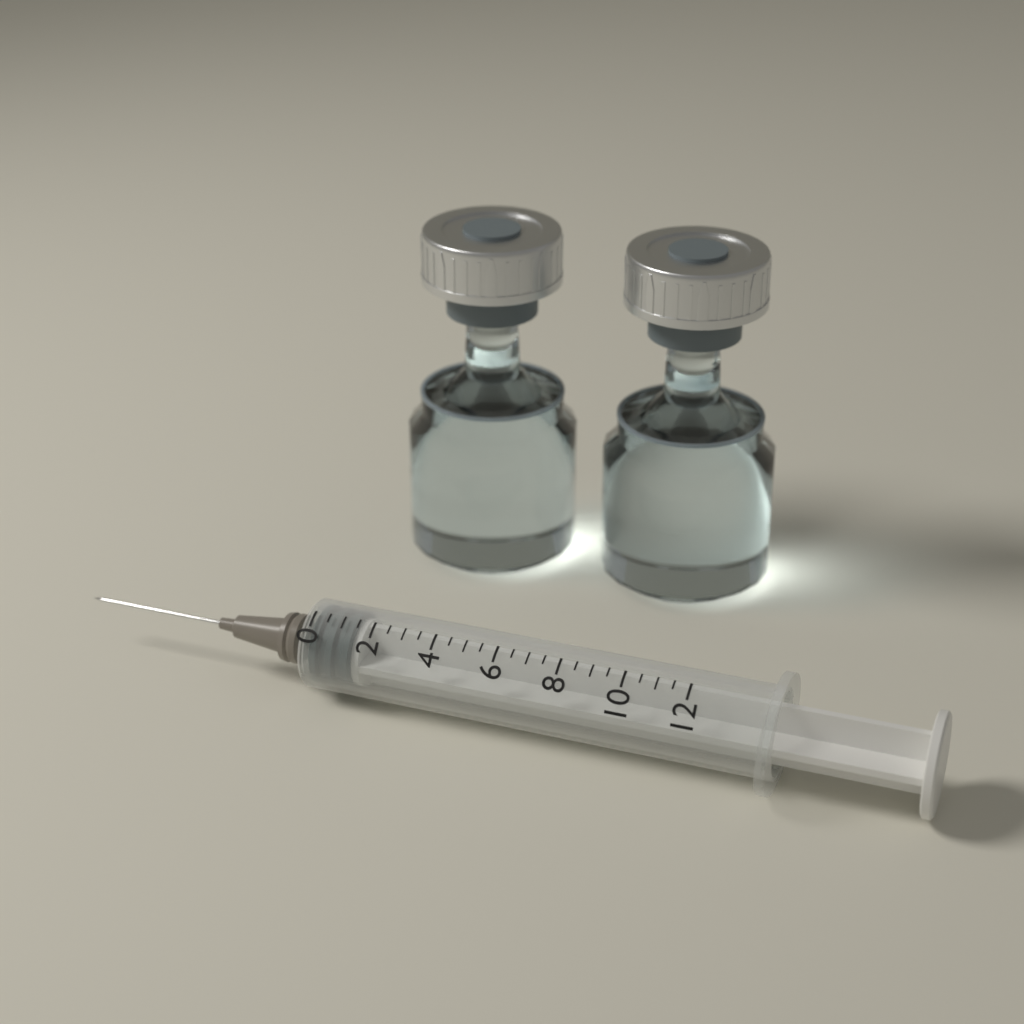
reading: 0.0 (no unit)
